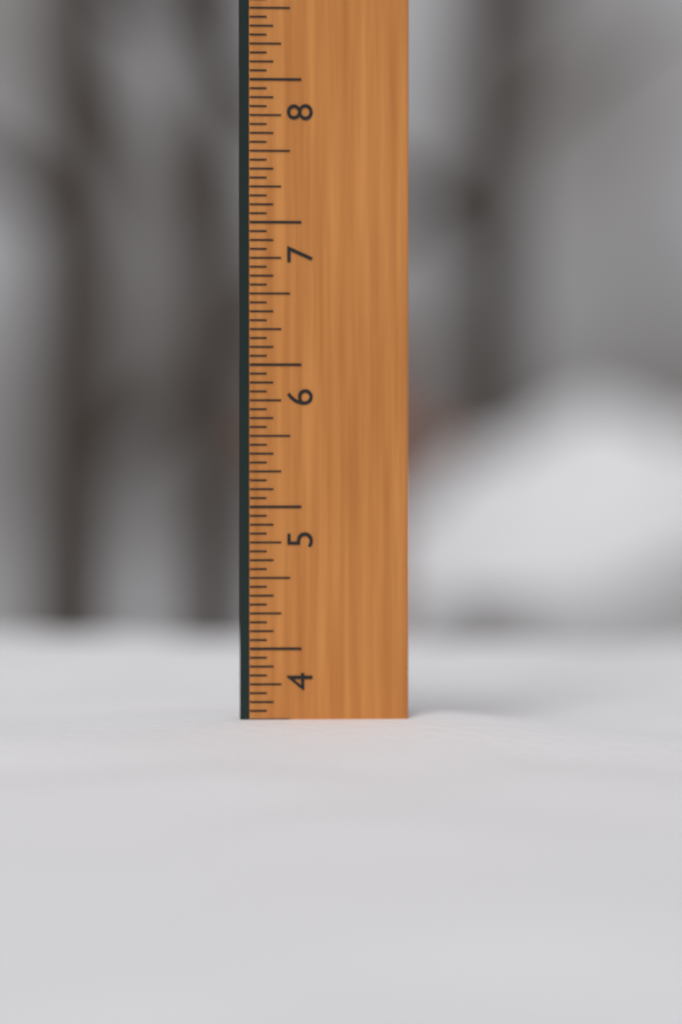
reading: 3.5000 in
